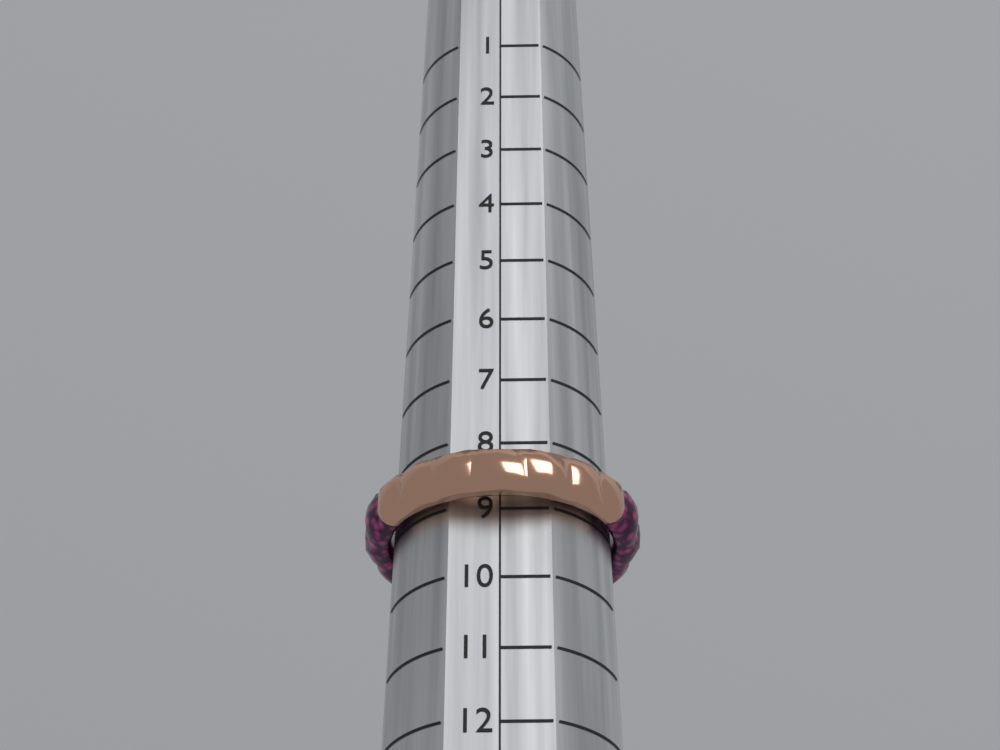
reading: 9 (no unit)
